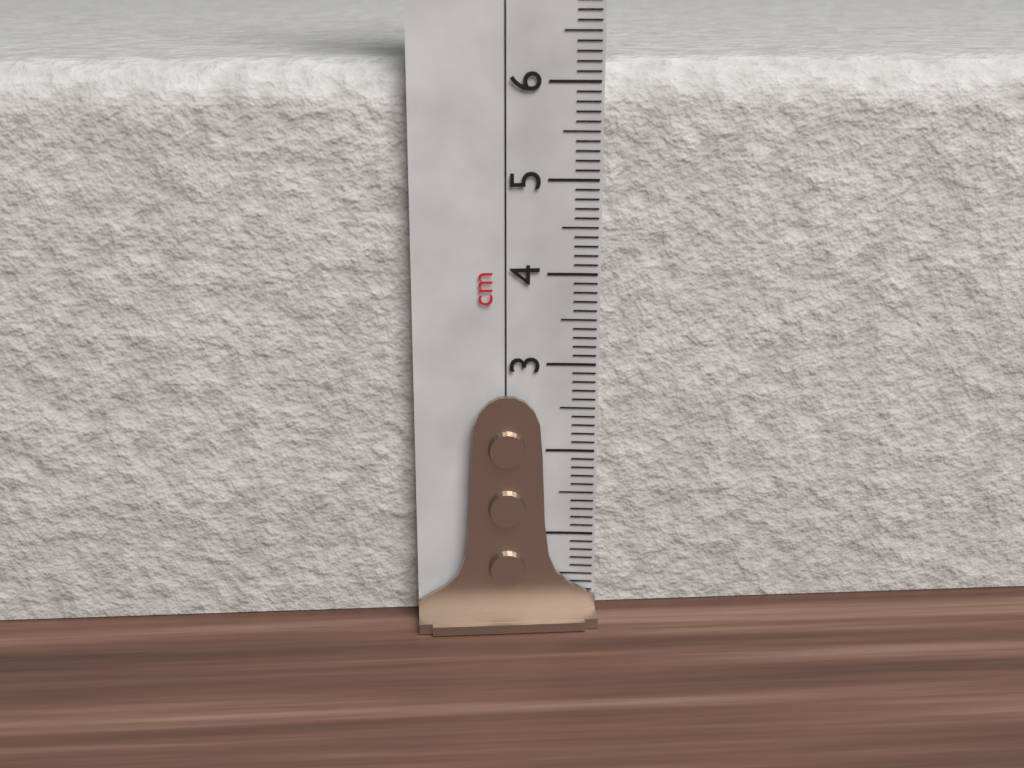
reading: 6.2 cm
